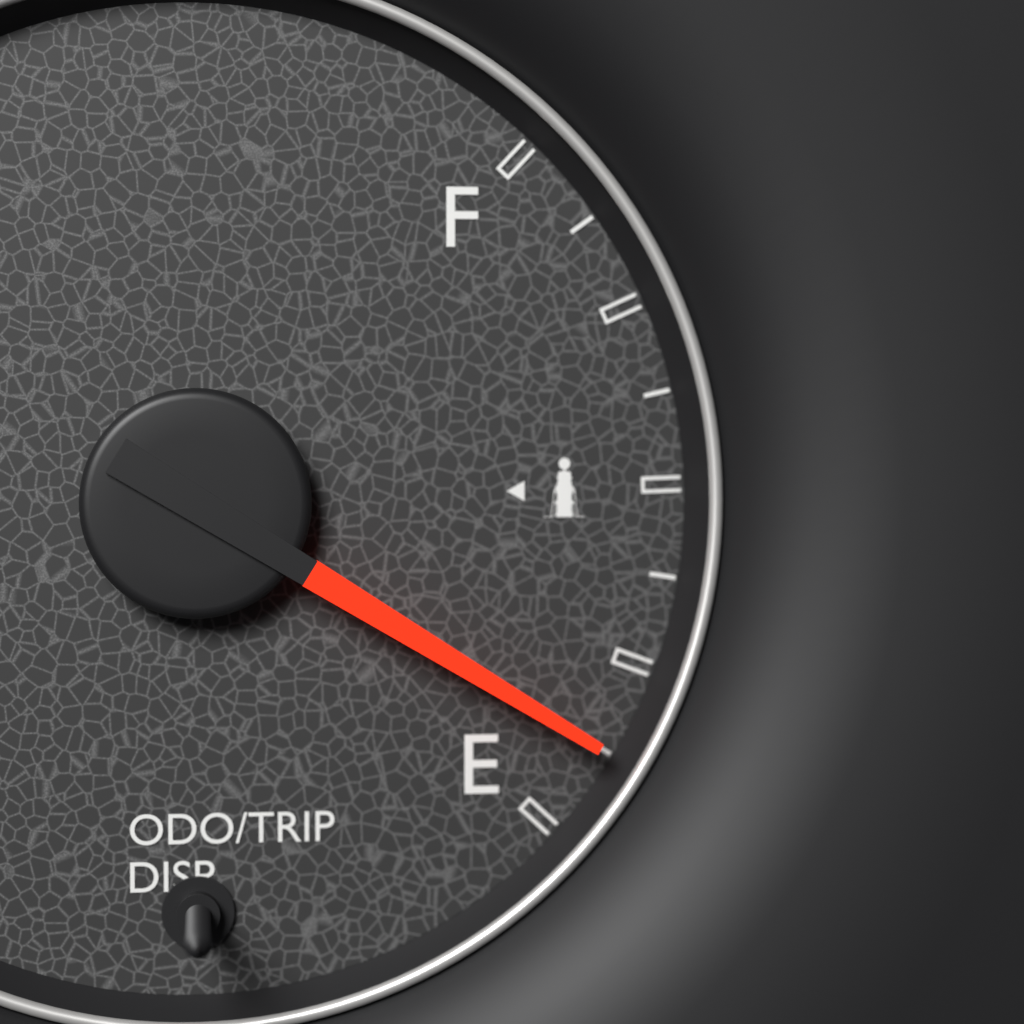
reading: 0.125 (no unit)
